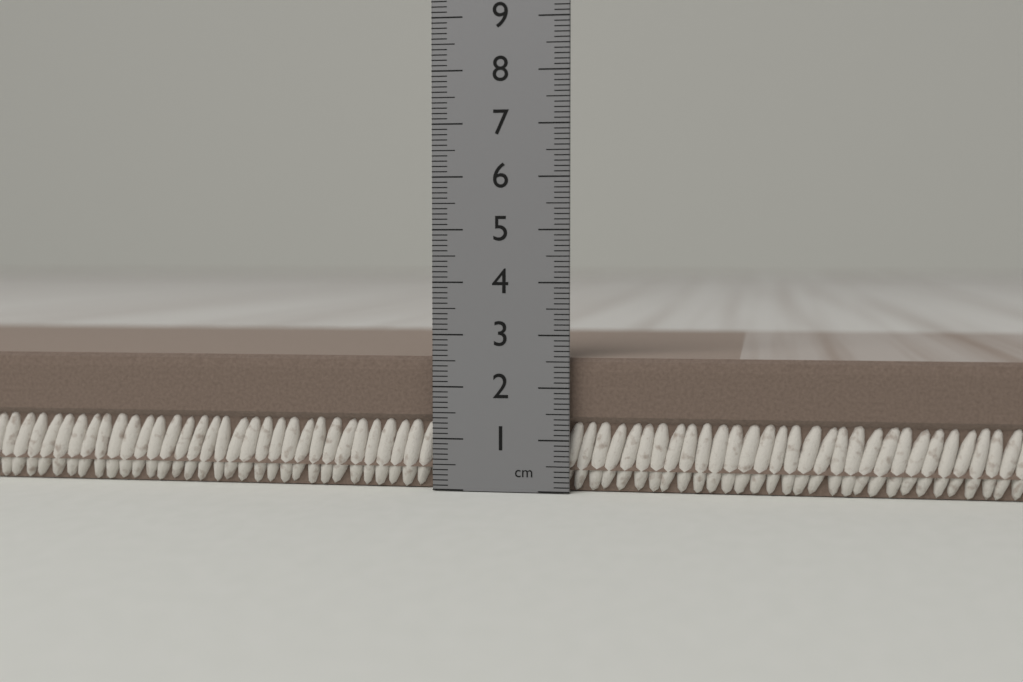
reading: 2.6 cm
